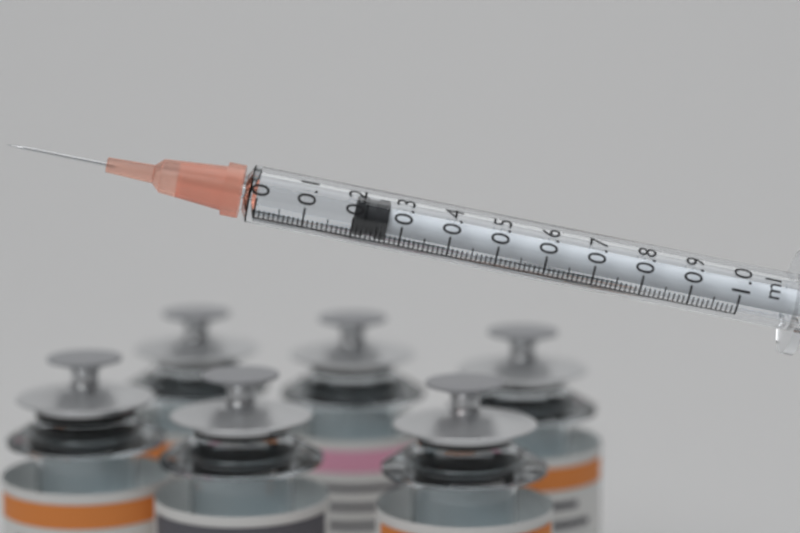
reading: 0.20 ml
